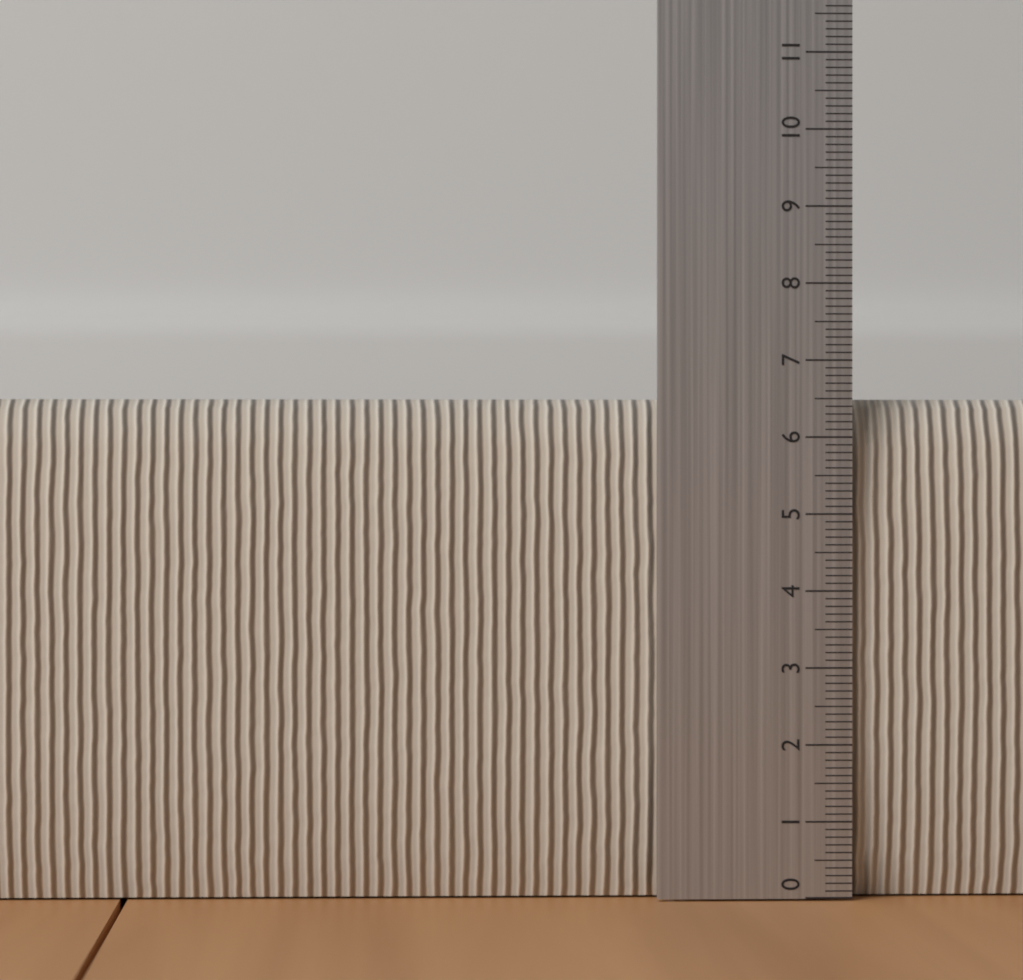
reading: 6.5 (no unit)
